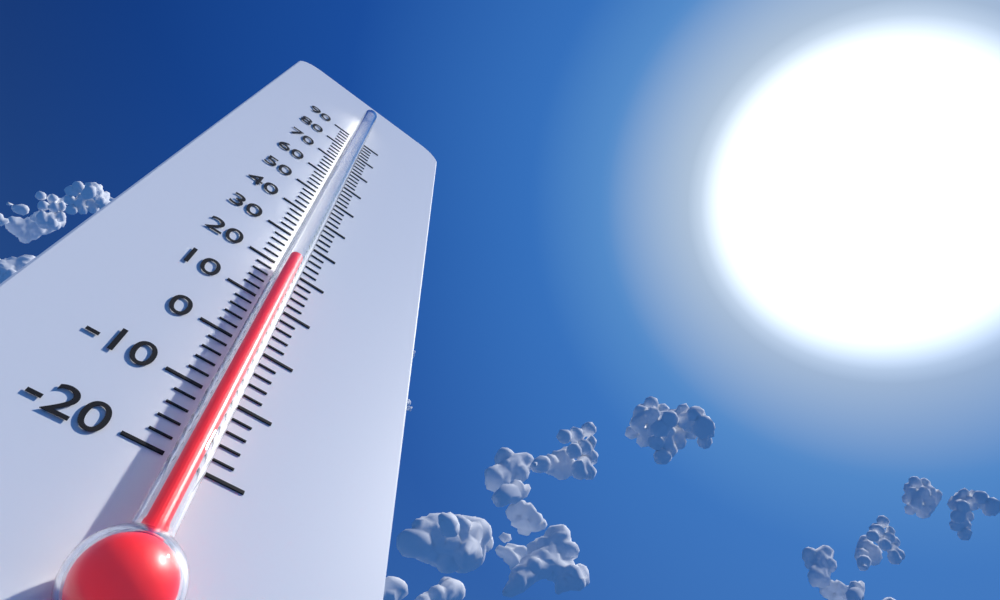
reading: 20 (no unit)
